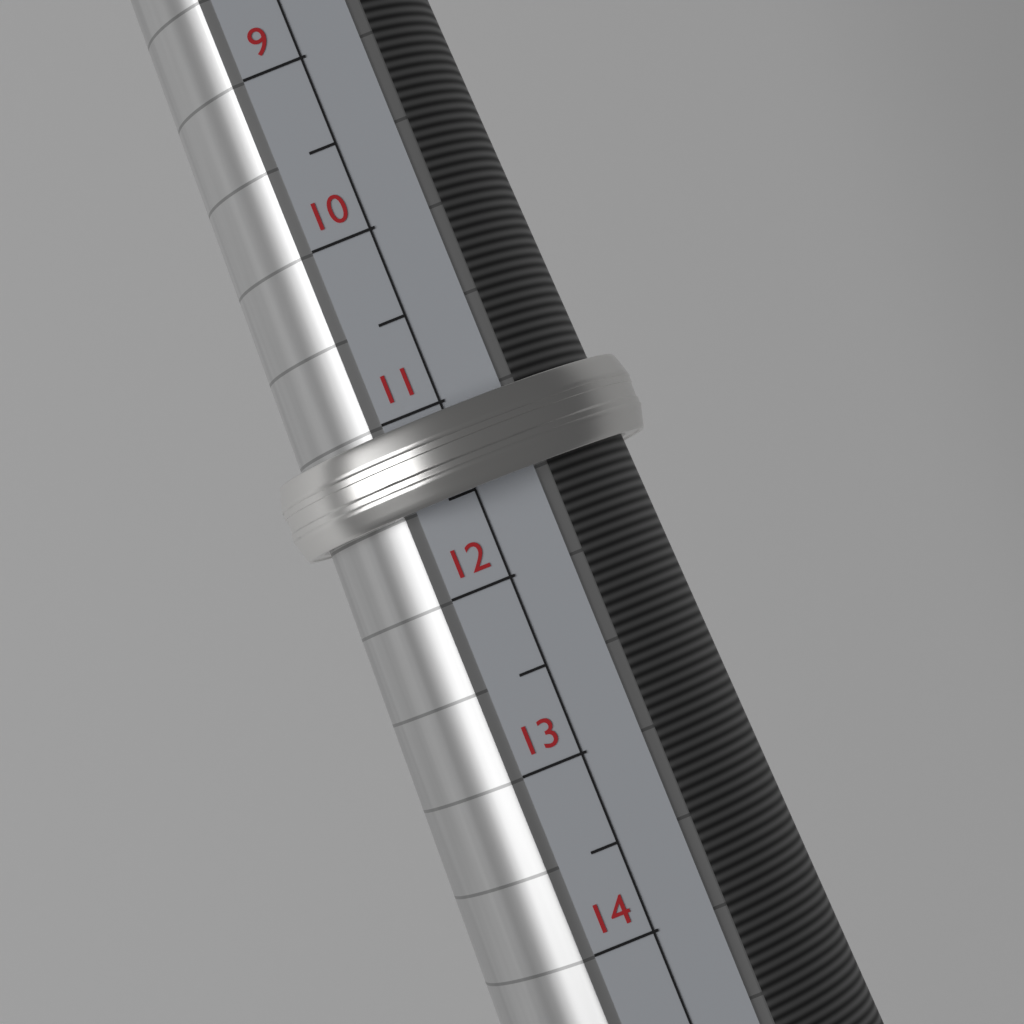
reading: 11.5 (no unit)
